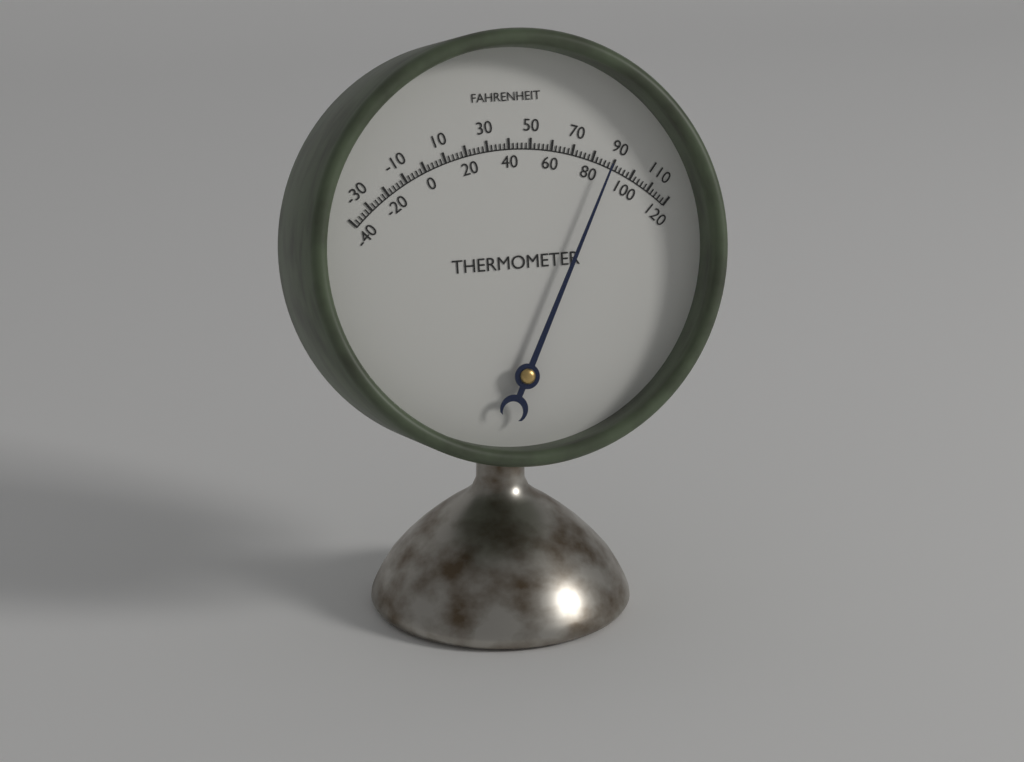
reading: 88 °F
